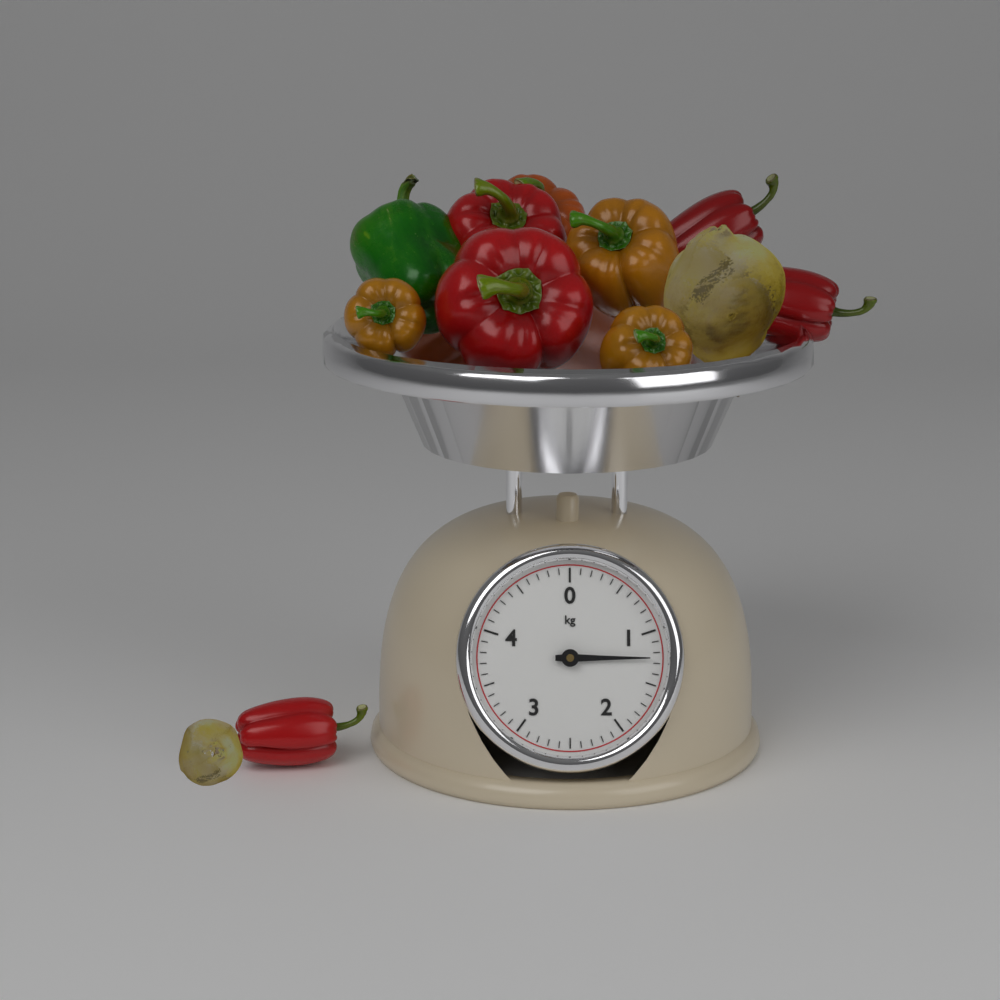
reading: 1.25 kg
